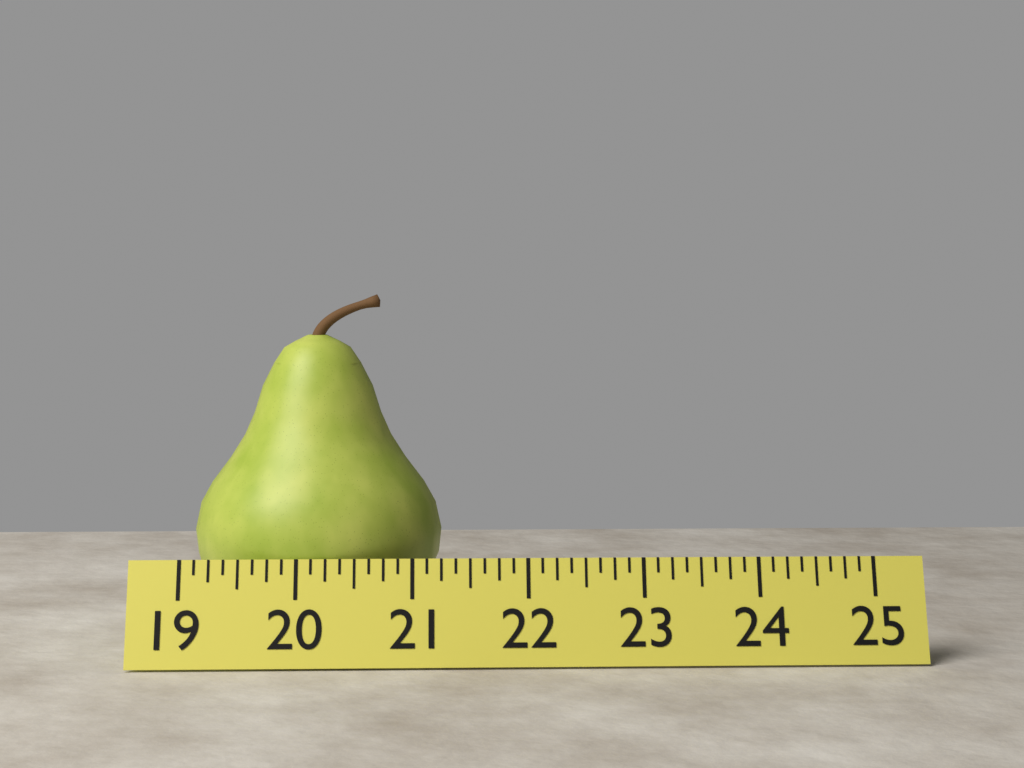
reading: 21.250 (no unit)
